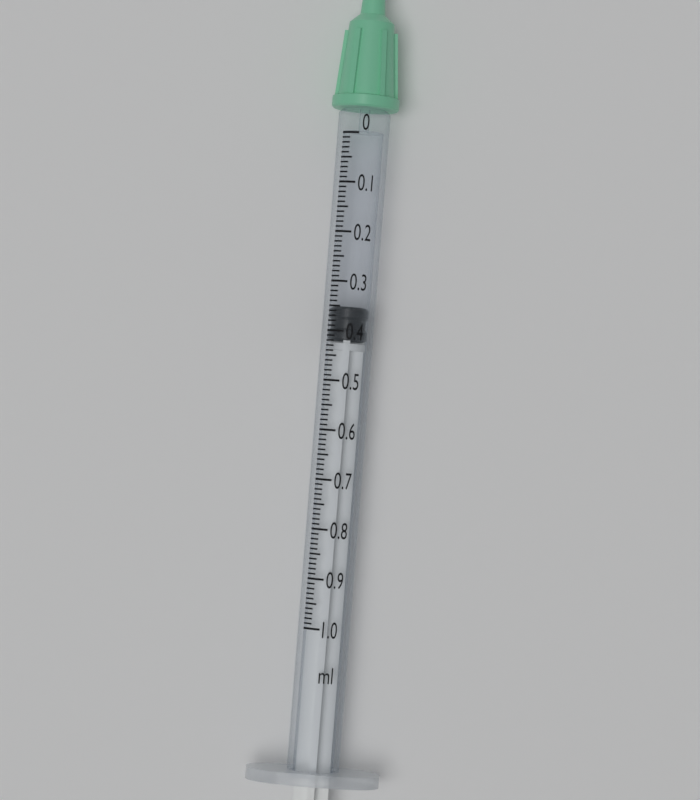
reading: 0.35 ml
